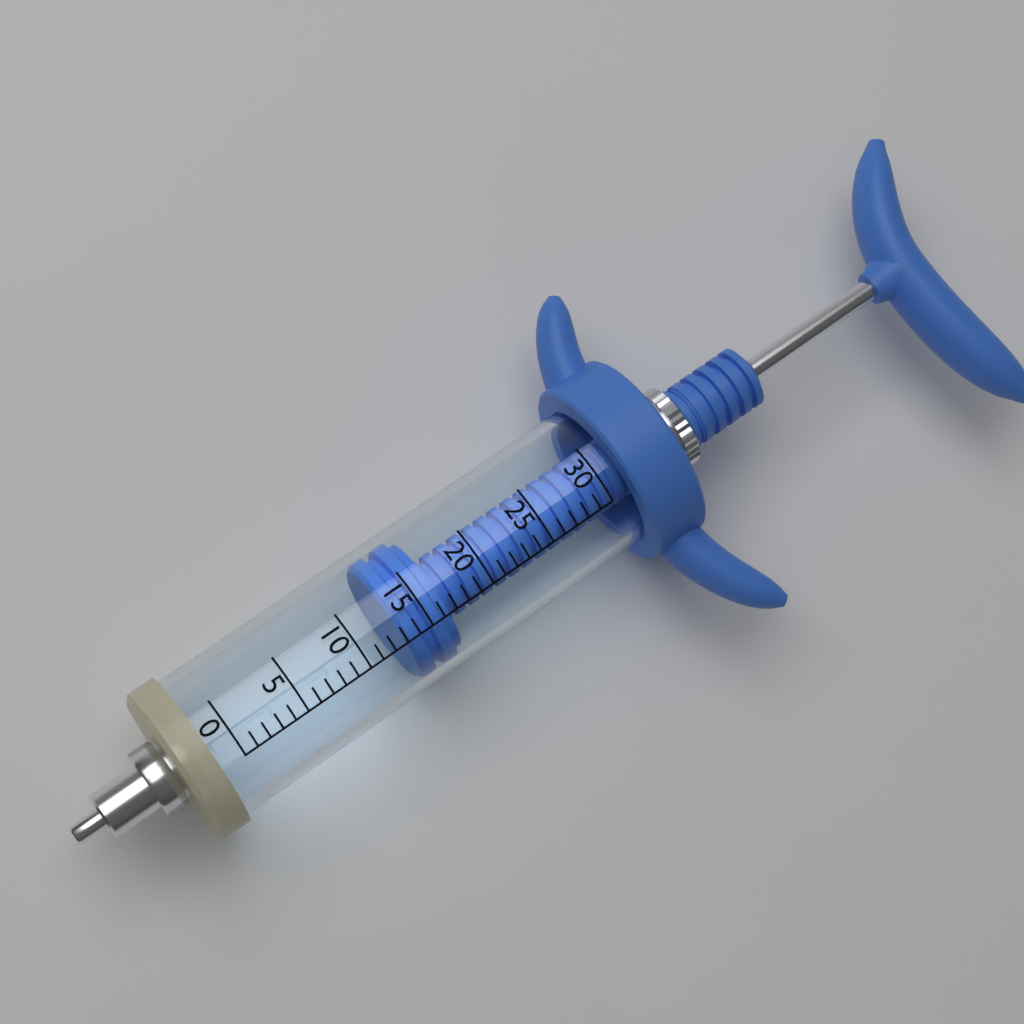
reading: 13 (no unit)
